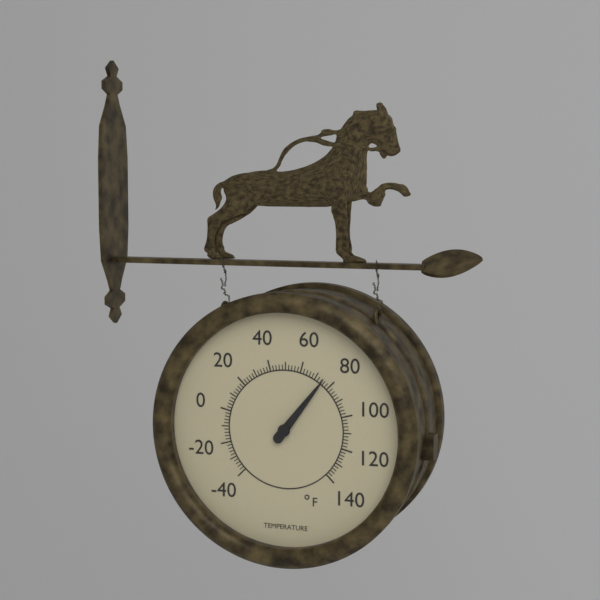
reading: 75 °F
